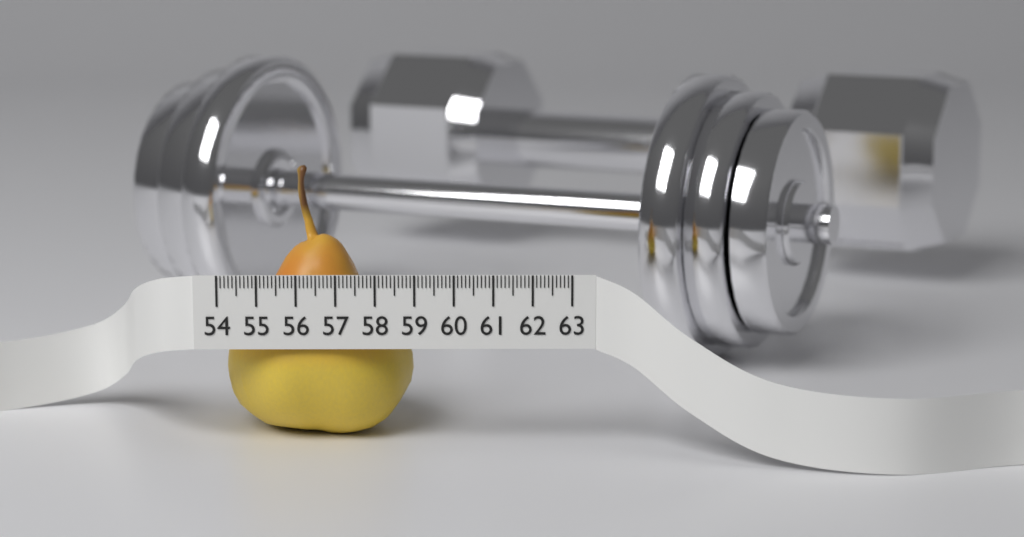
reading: 58.9 (no unit)
